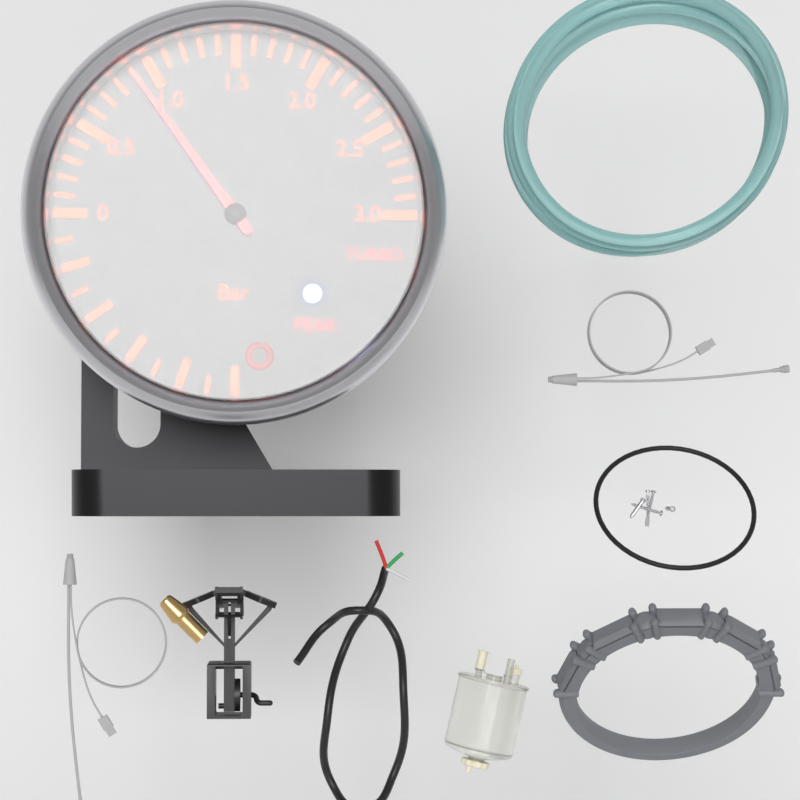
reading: 0.9 bar
